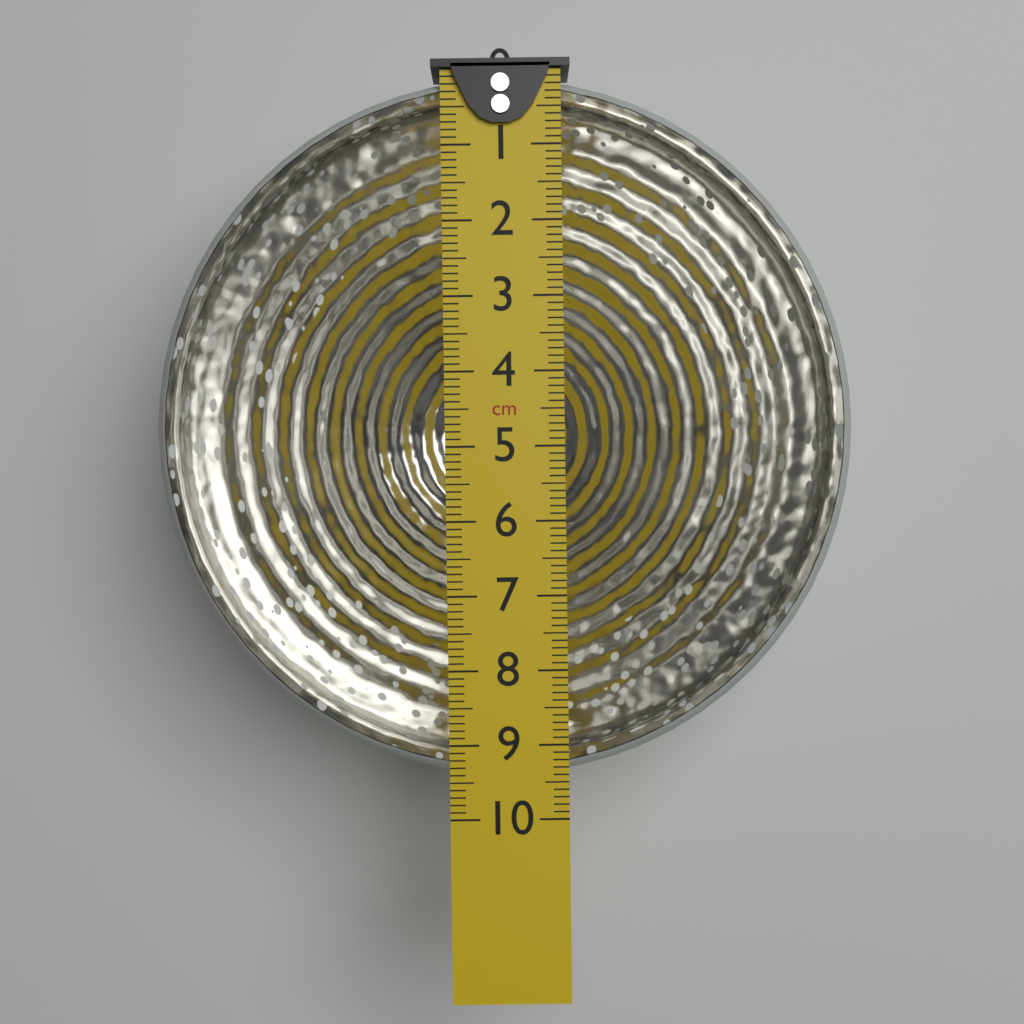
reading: 9.5 cm
